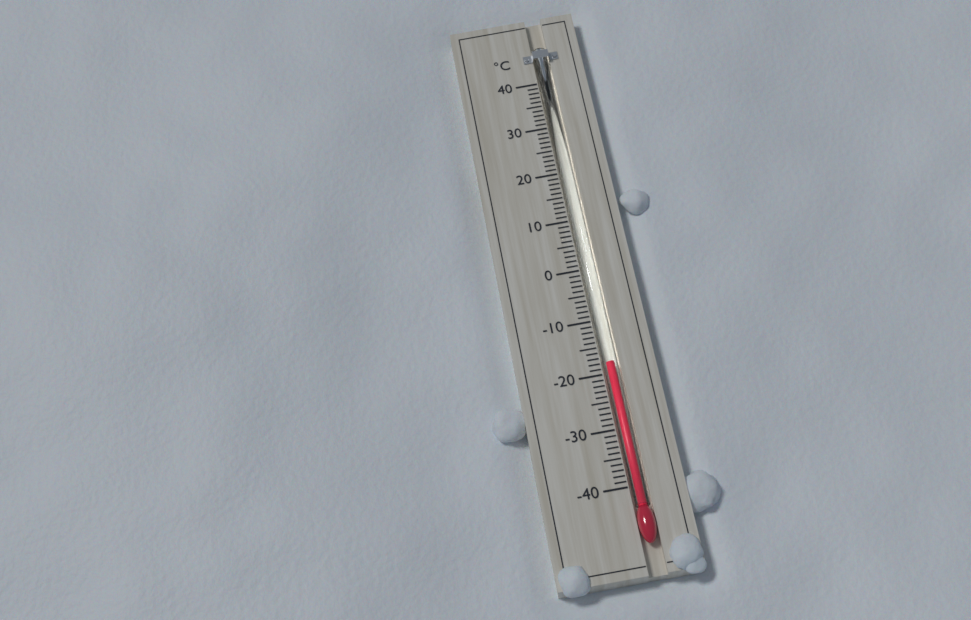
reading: -18 °C
